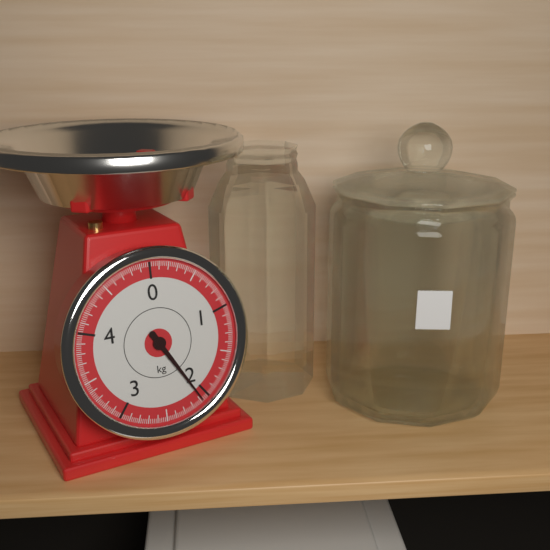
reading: 2.08 kg
